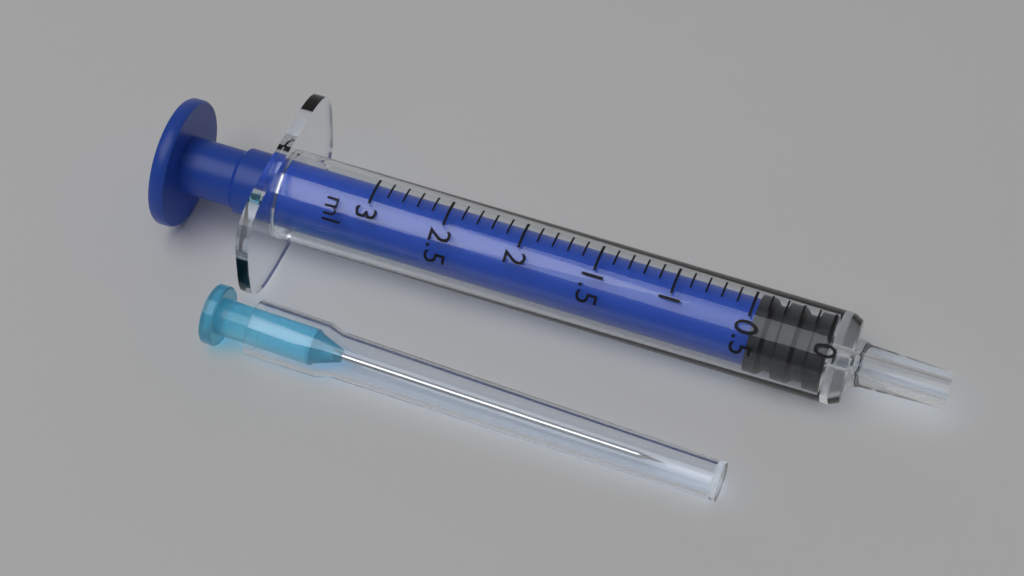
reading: 0.0 ml
